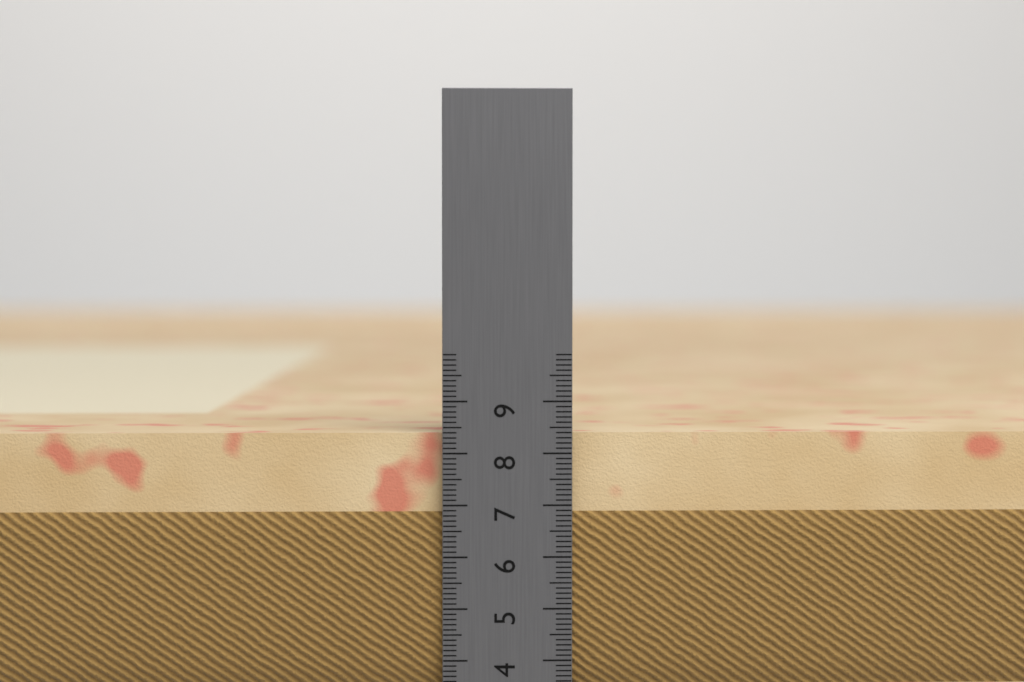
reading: 8.4 cm
